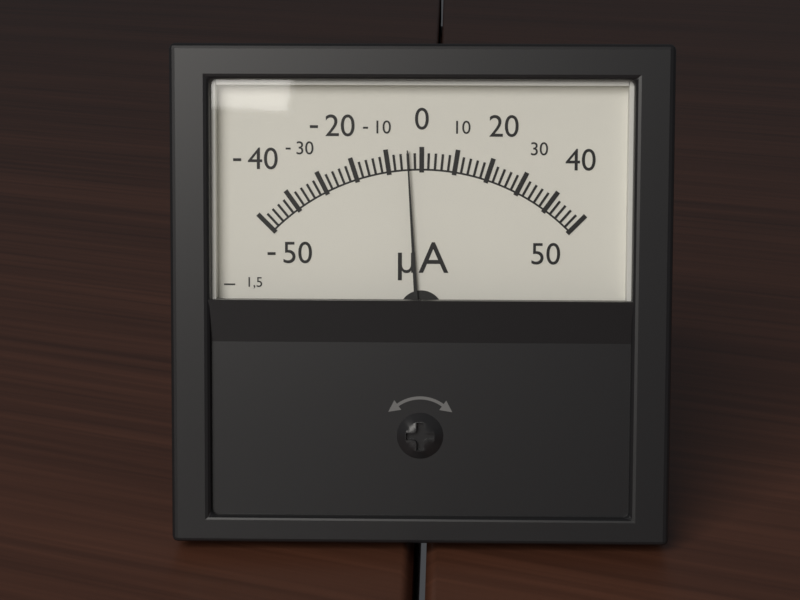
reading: -4 µA
